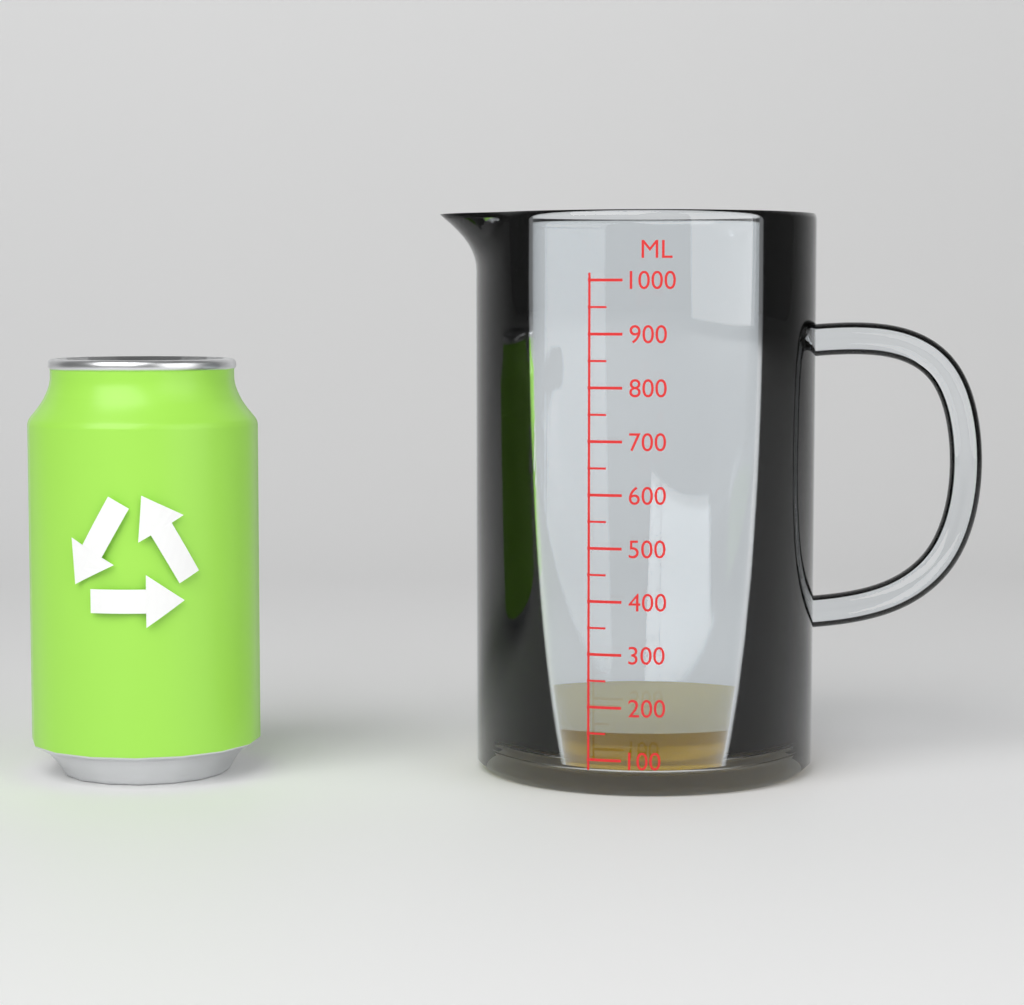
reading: 150 ml
